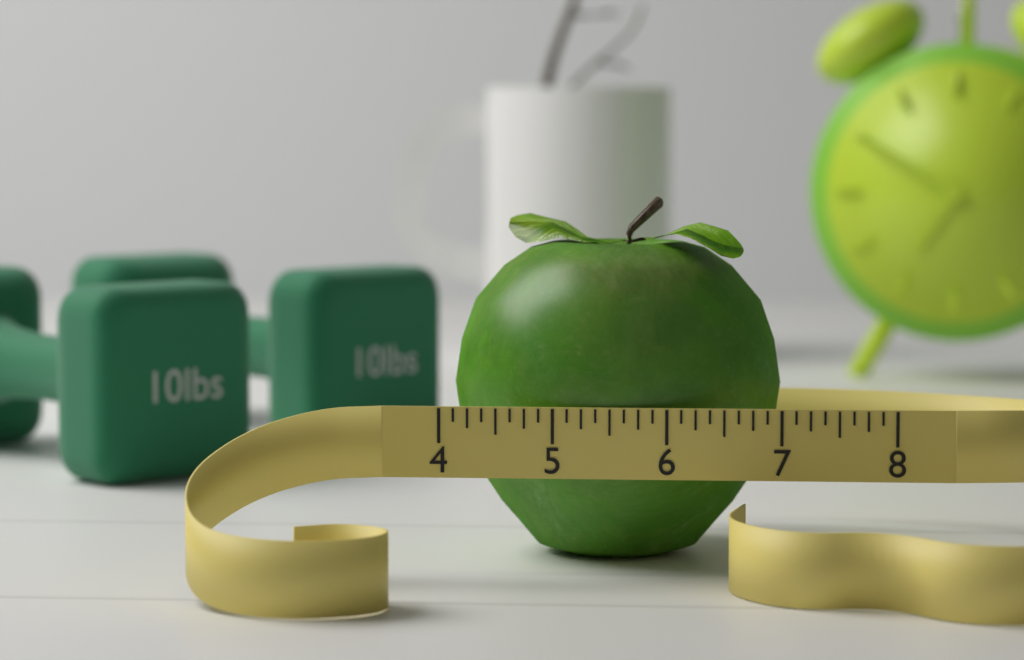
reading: 7.000 (no unit)
